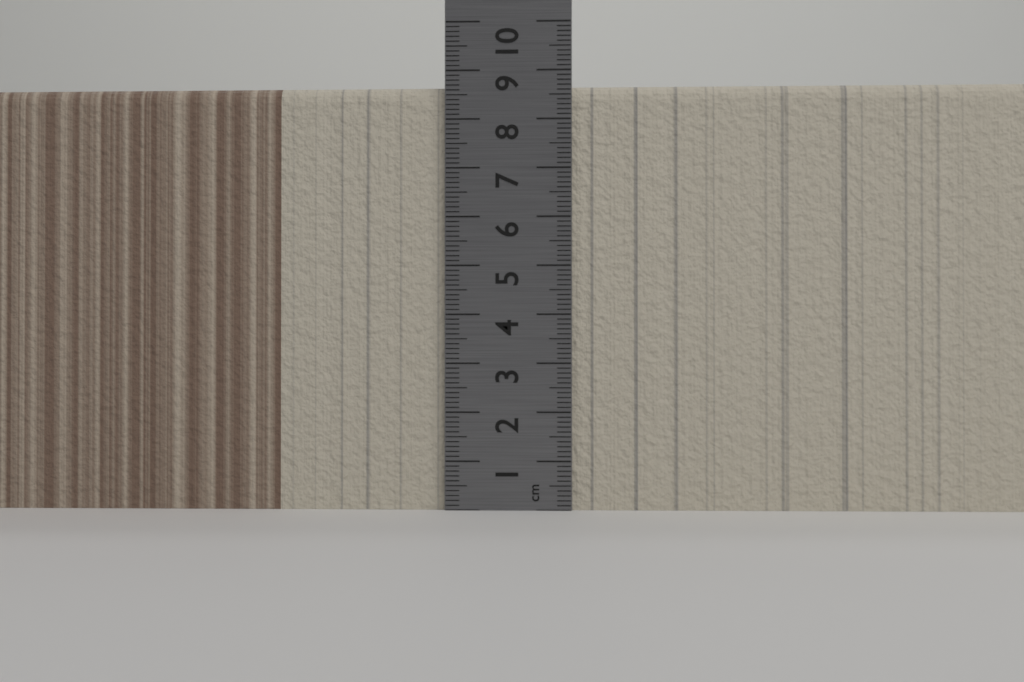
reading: 8.7 cm
